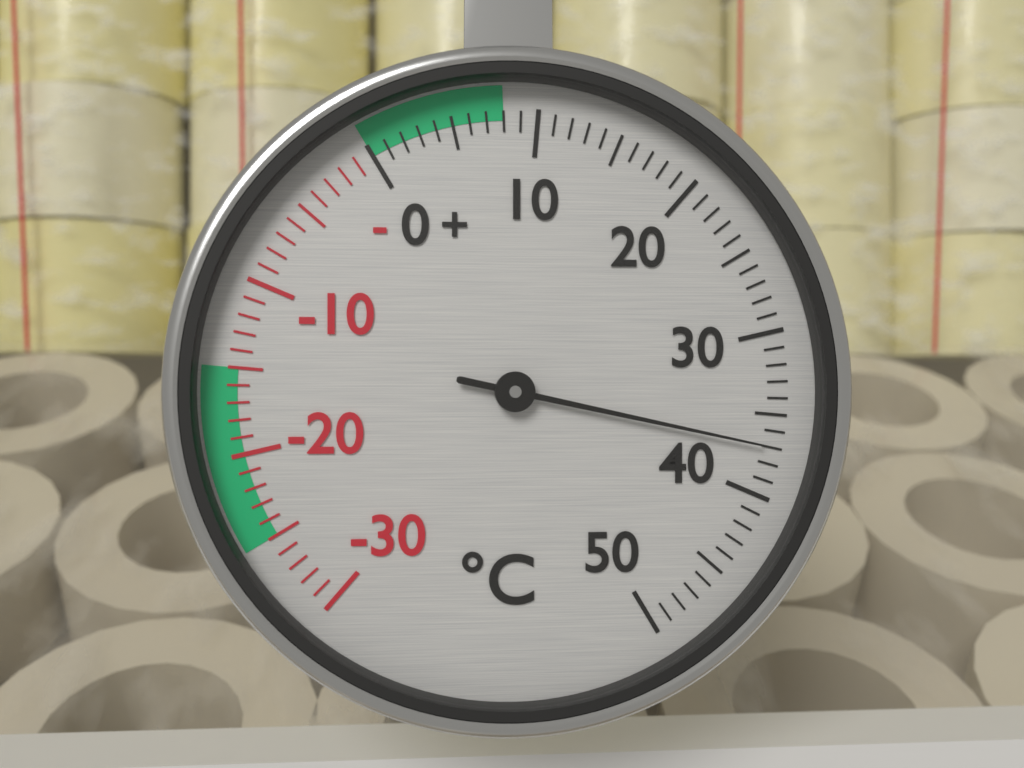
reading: 37 °C
